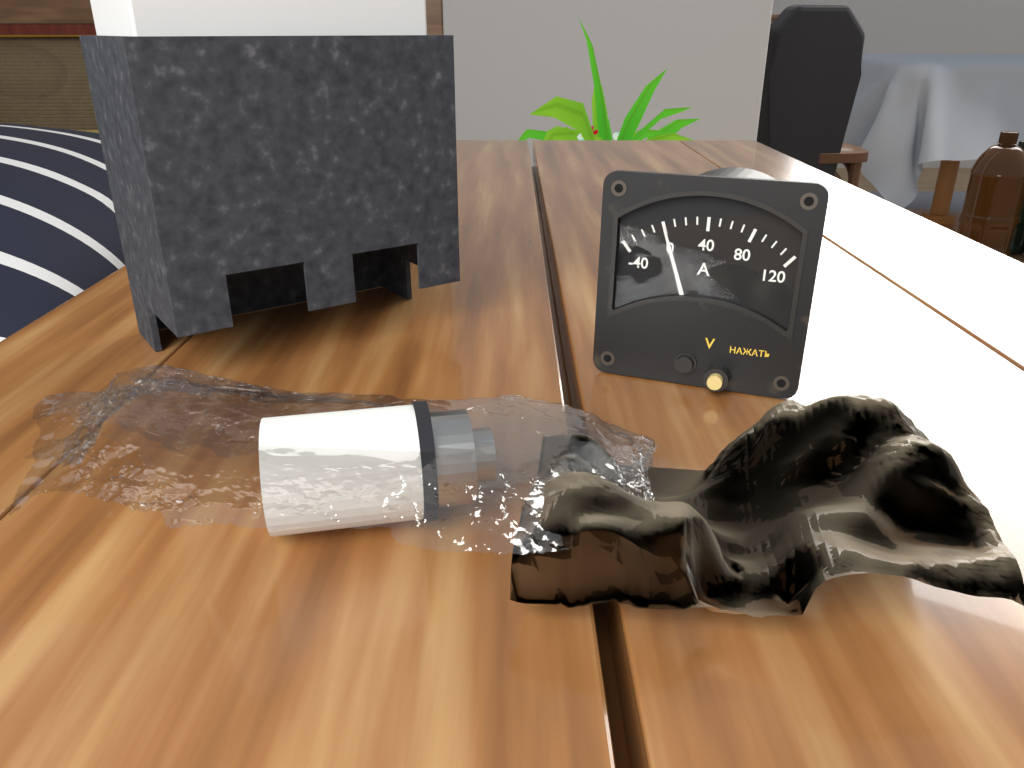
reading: 0 A
